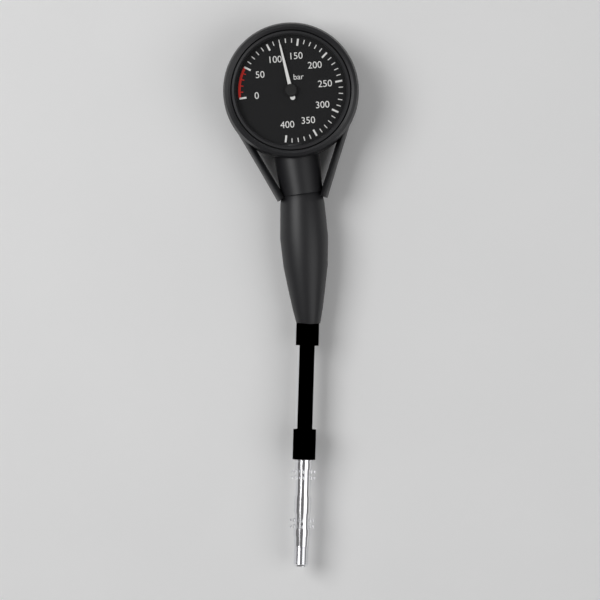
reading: 120 bar
